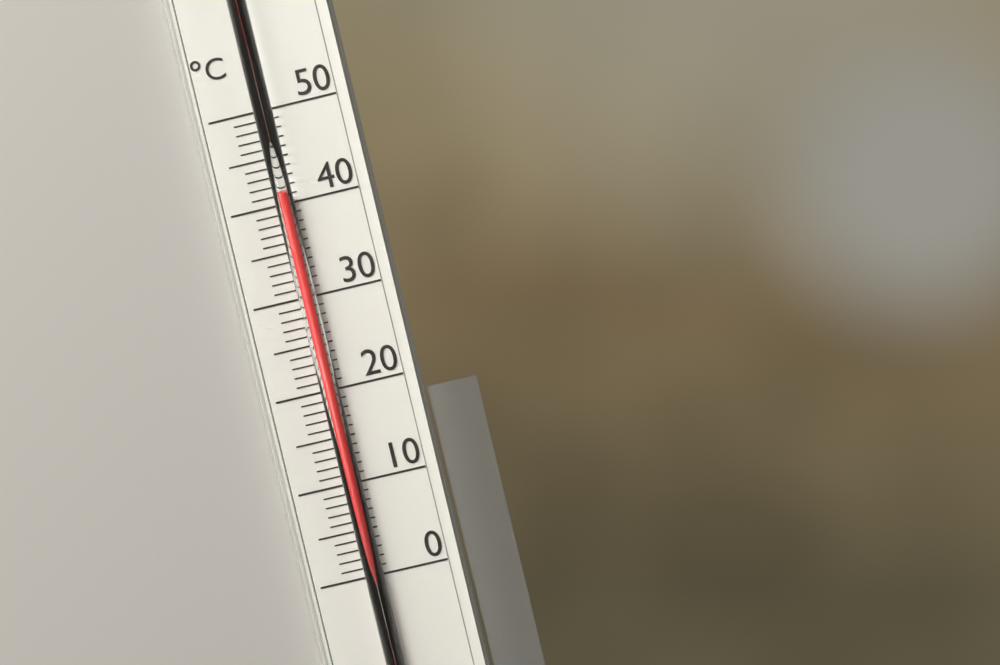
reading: 41 °C
